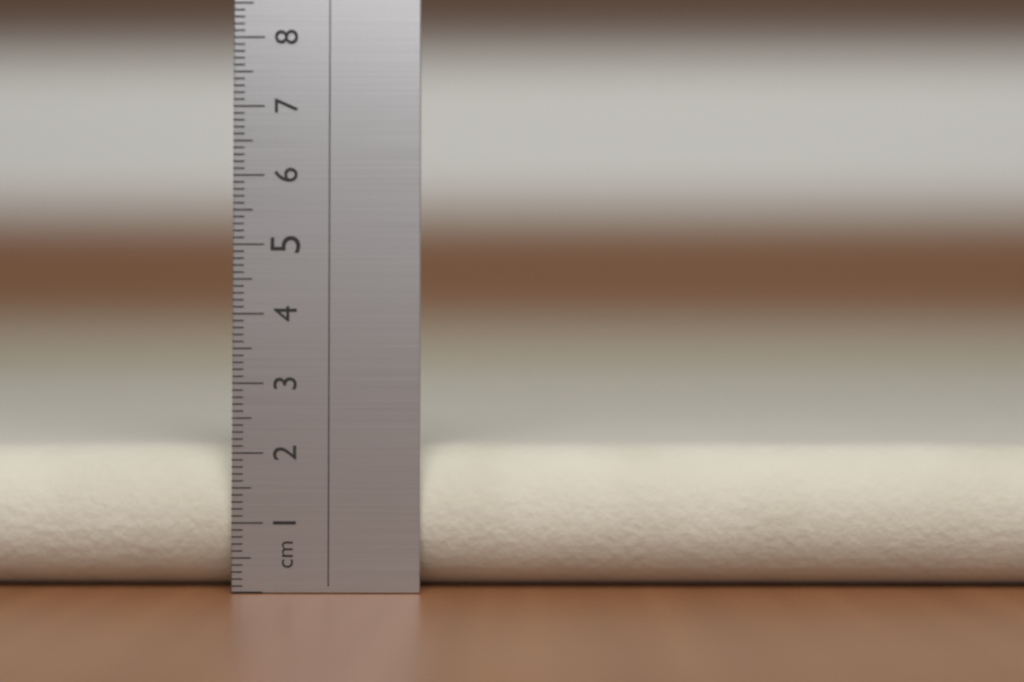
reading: 2.1 cm
